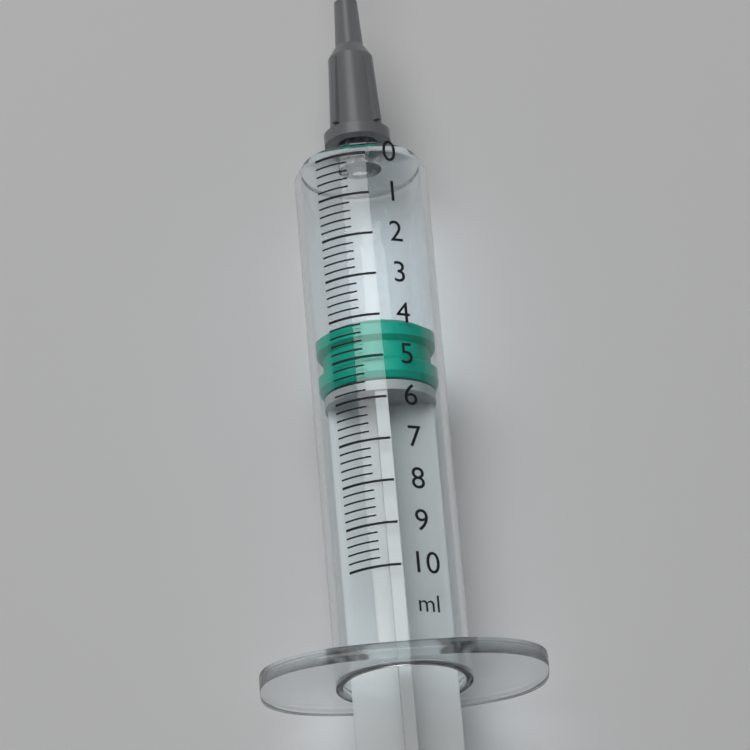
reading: 4.0 ml
